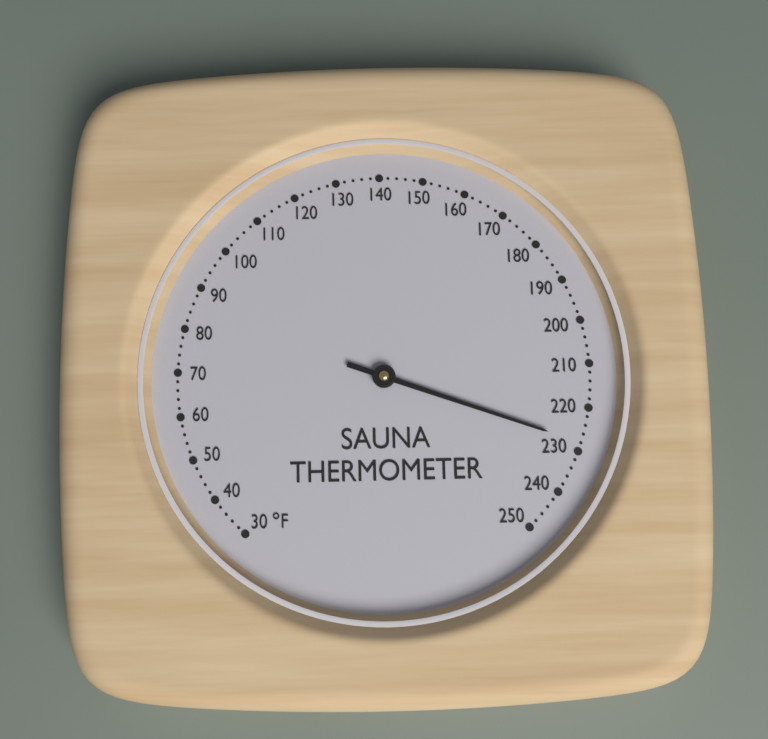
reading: 228 °F
